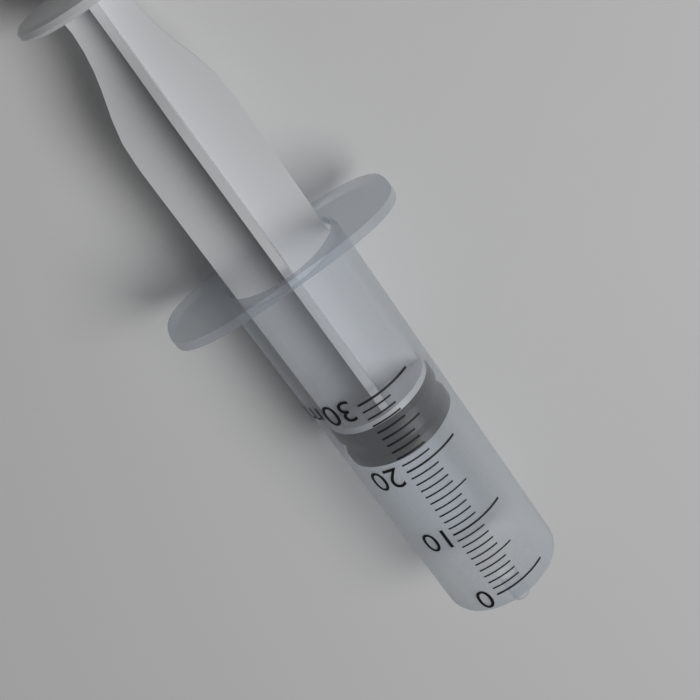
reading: 21 ml
